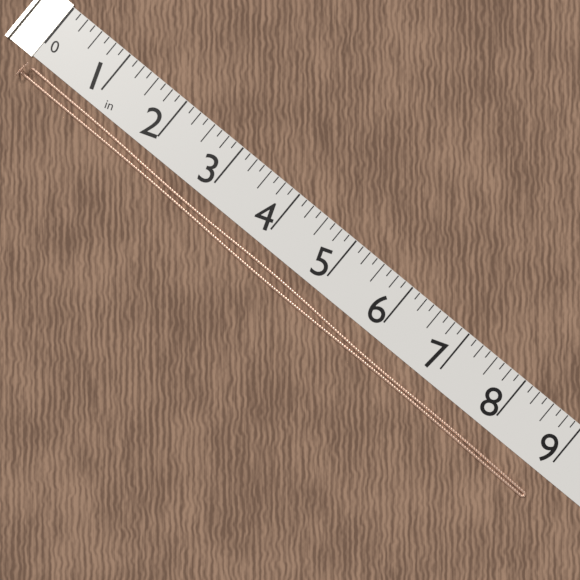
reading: 9.000 in
